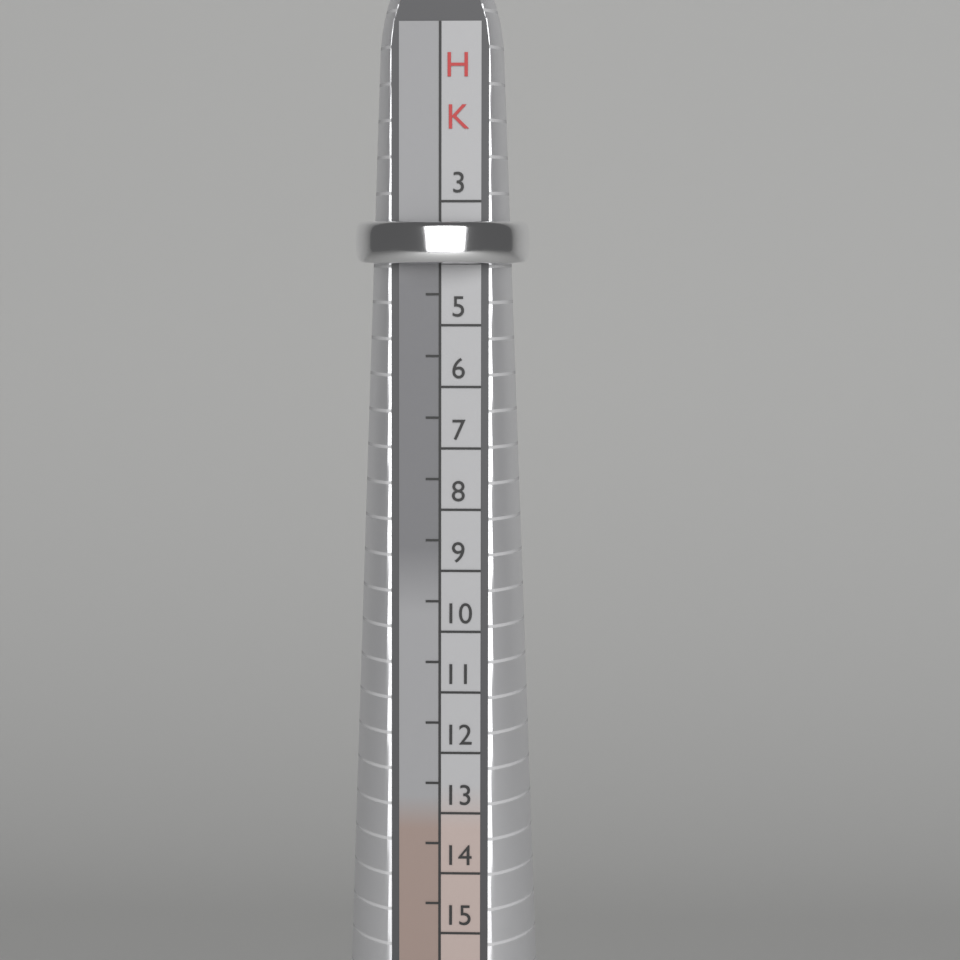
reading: 4.0 HK
